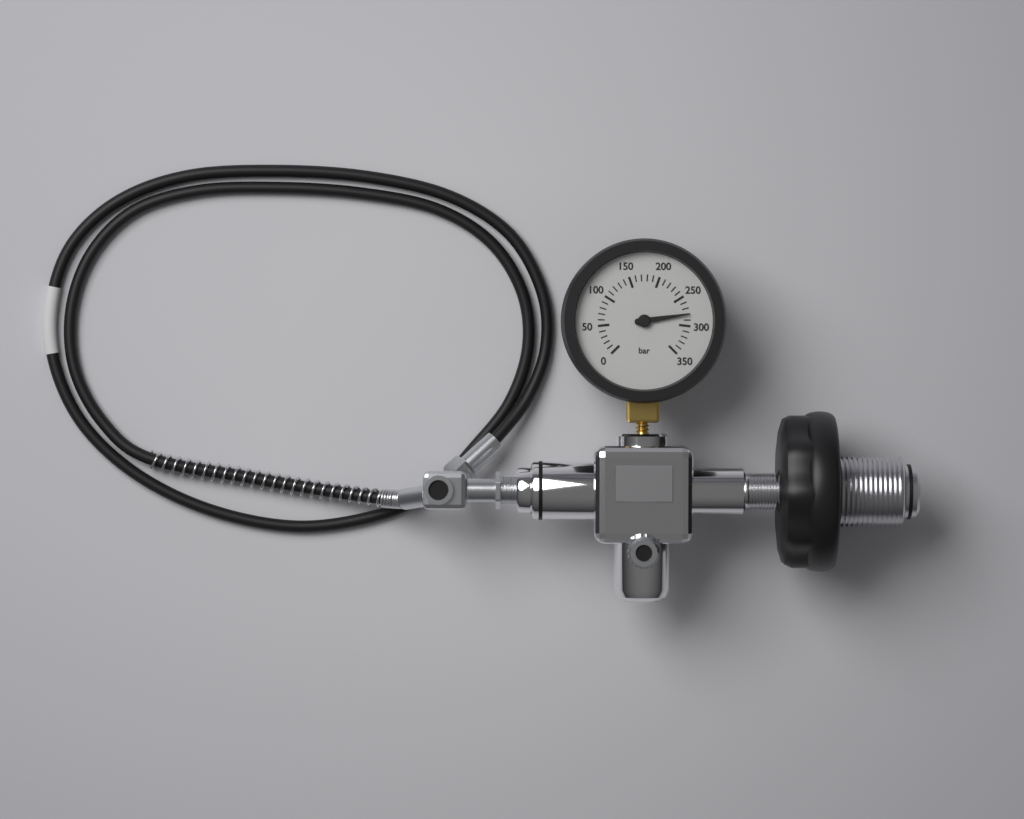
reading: 280 bar
